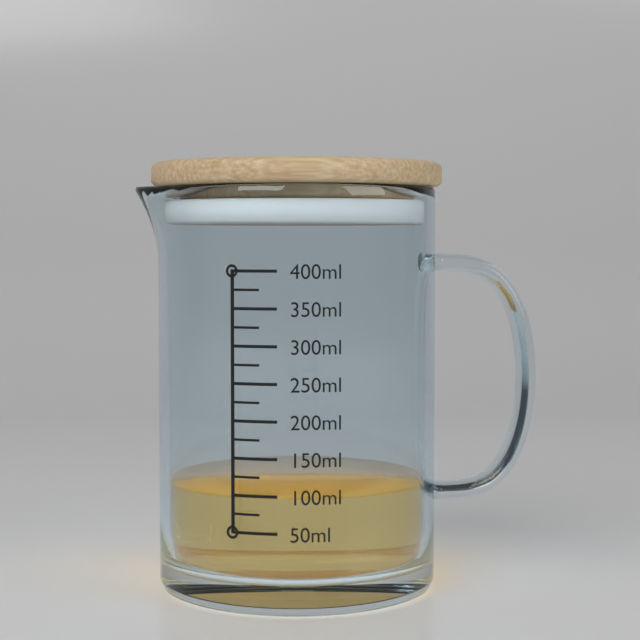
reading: 100 ml
